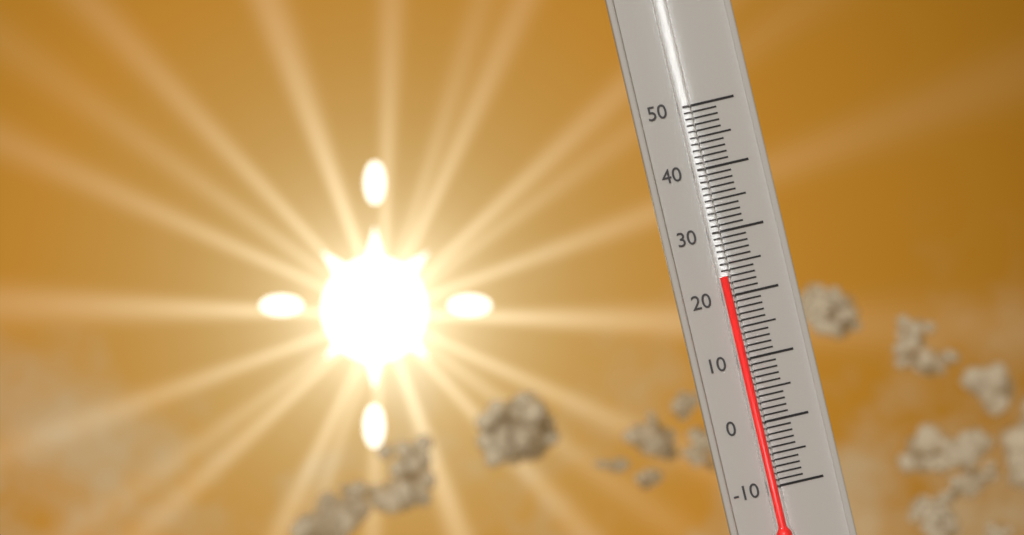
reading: 23 (no unit)
